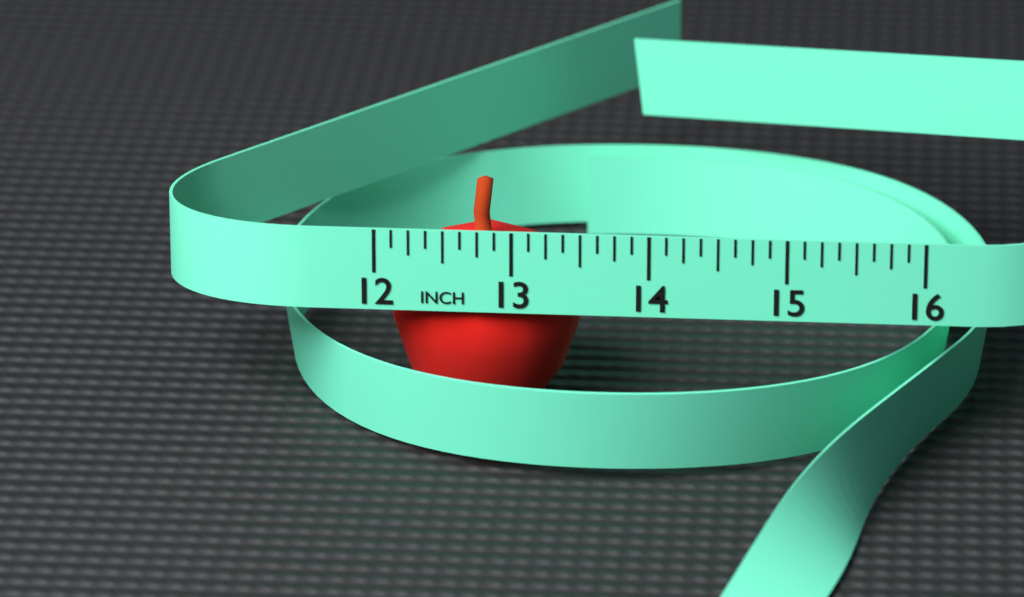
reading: 13.500 in
